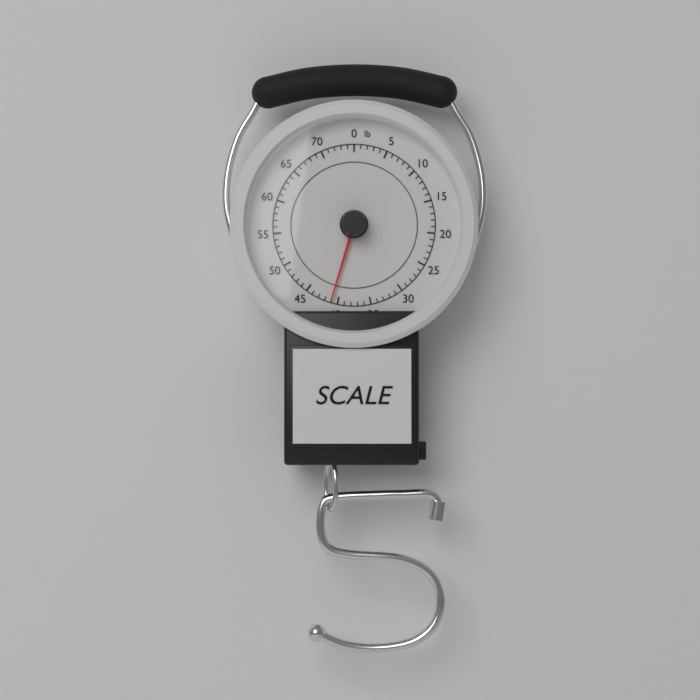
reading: 41 lb
